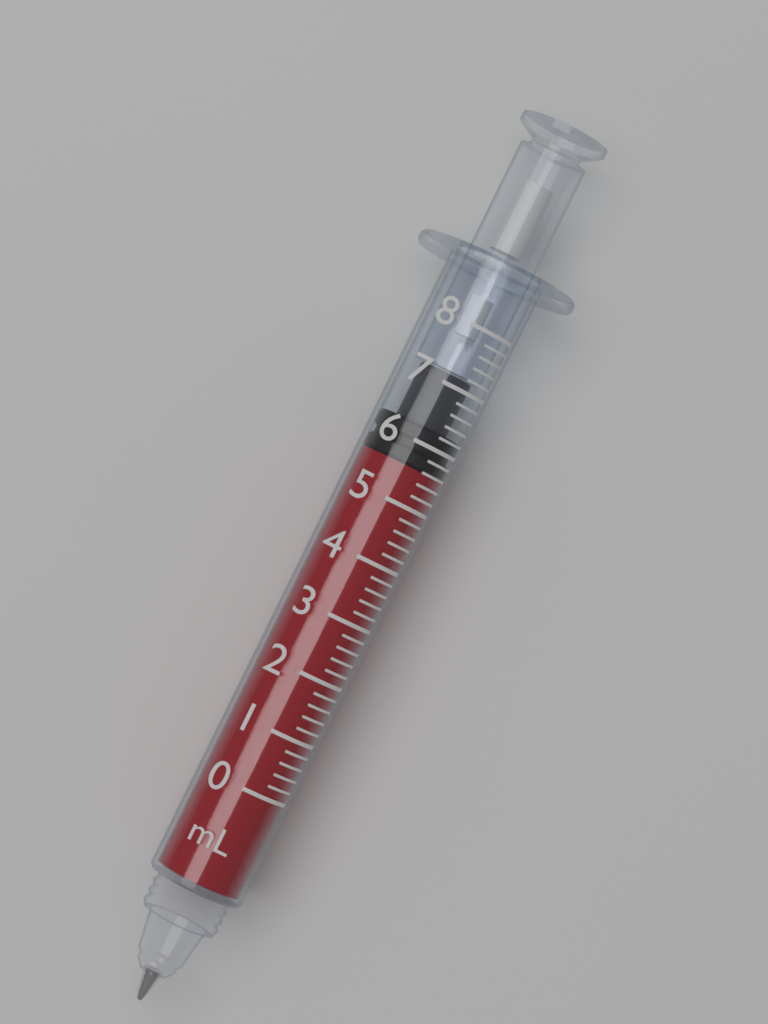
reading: 5.6 mL
